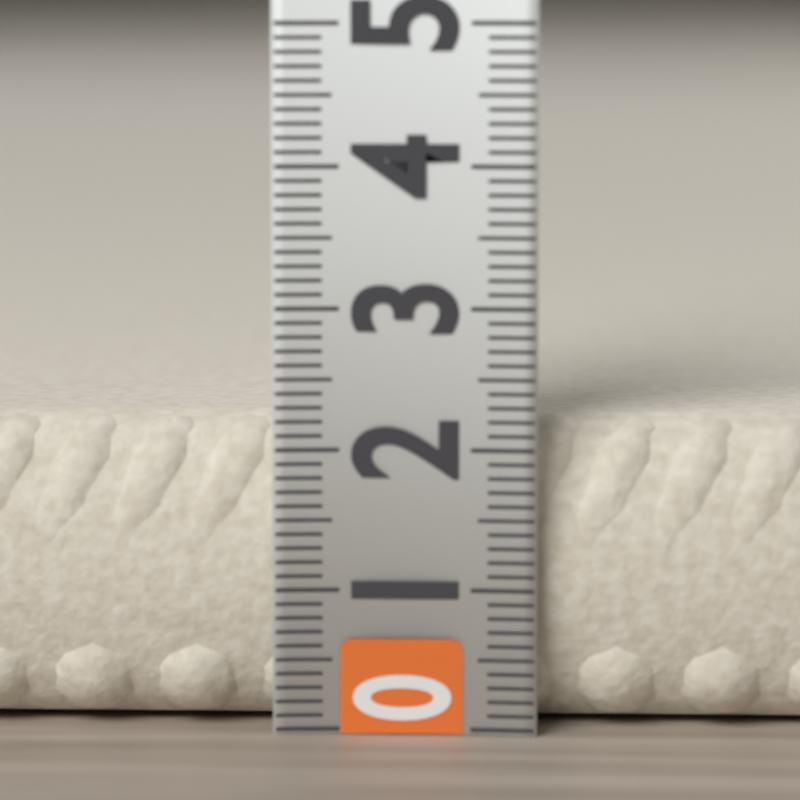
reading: 2.2 (no unit)
